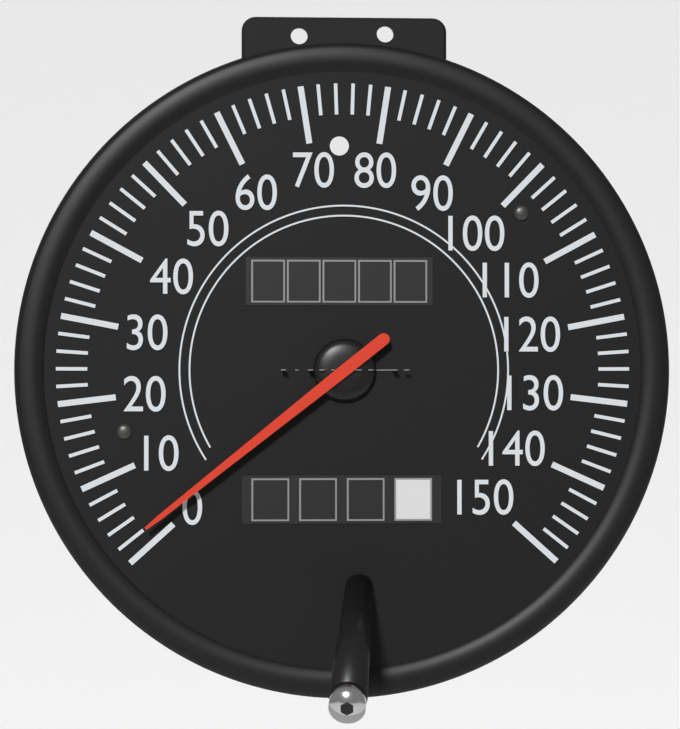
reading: 2 mph
